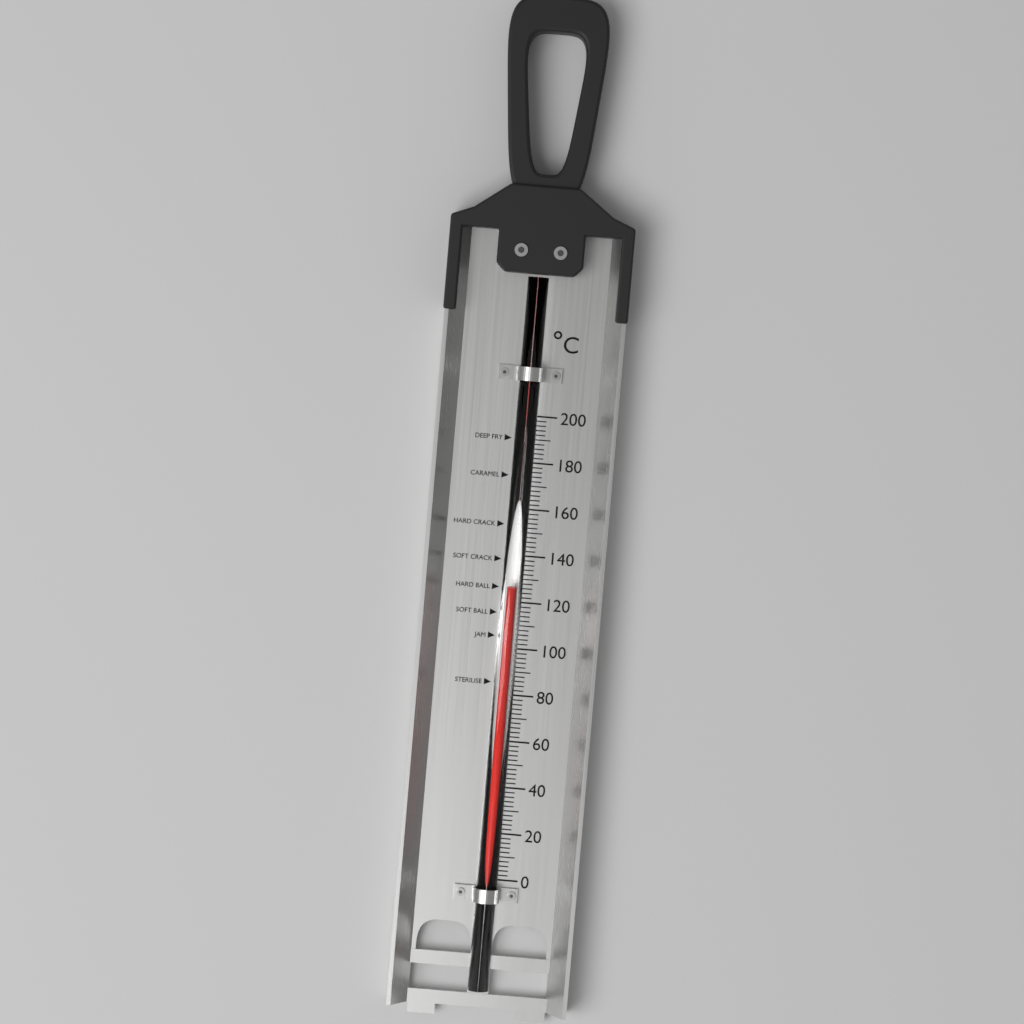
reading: 126 °C
